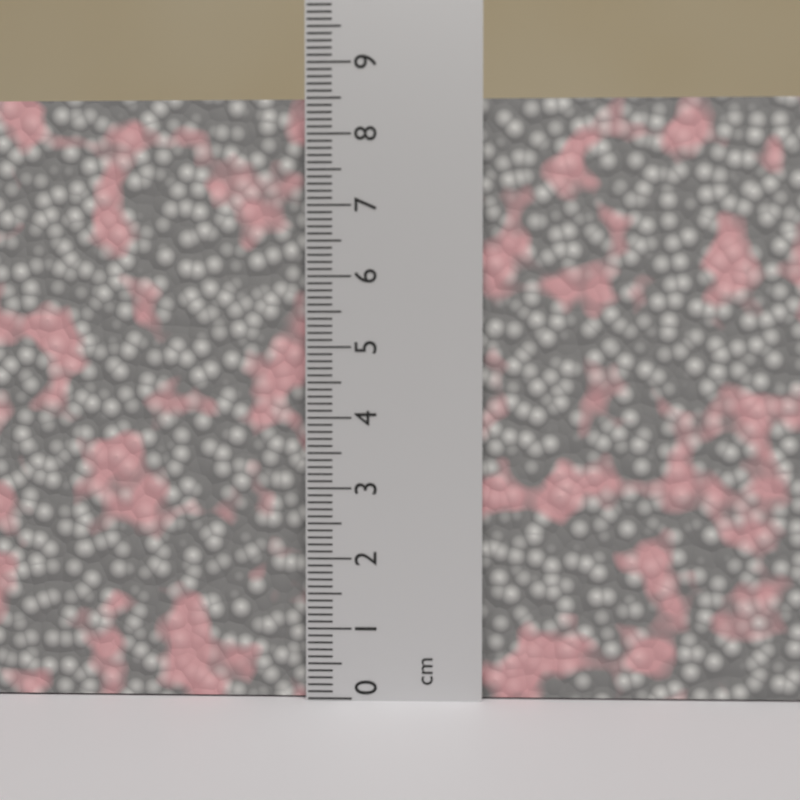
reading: 8.5 cm
